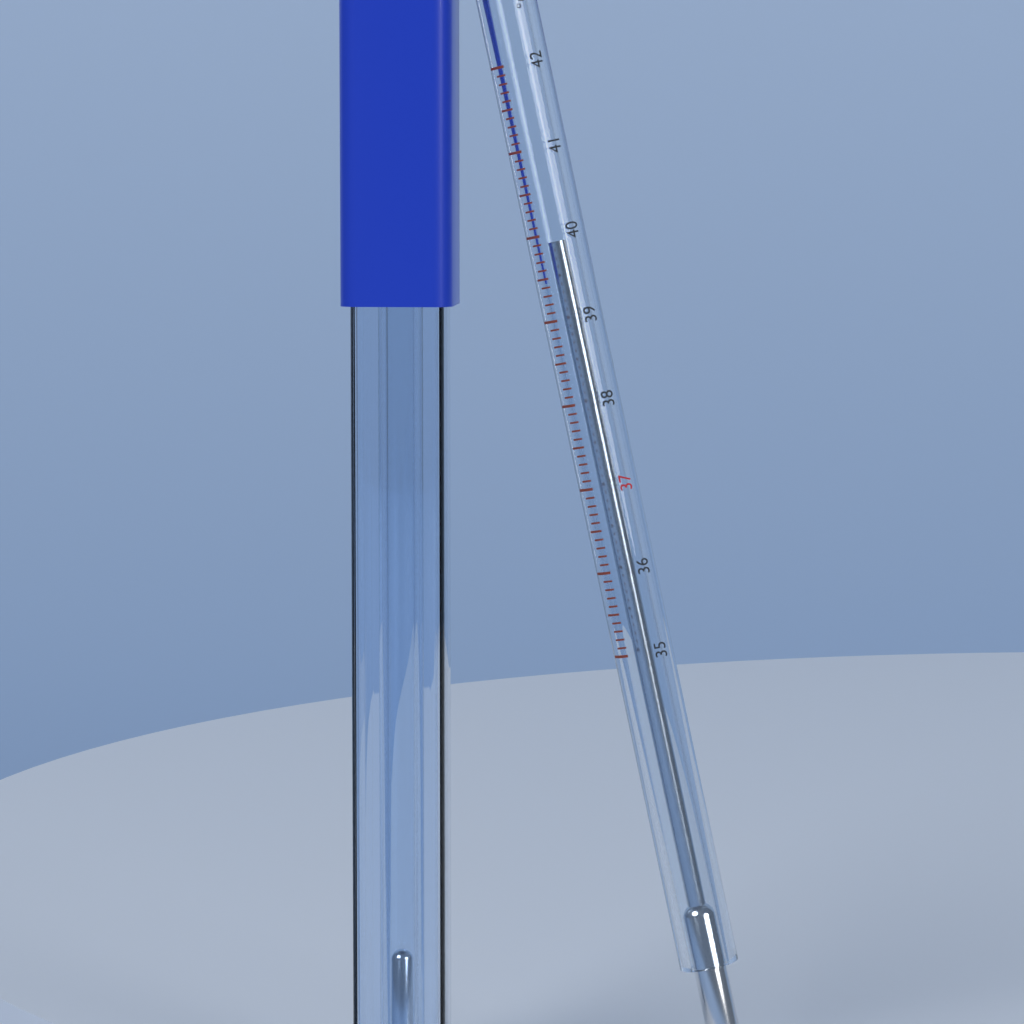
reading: 39.9 °C
